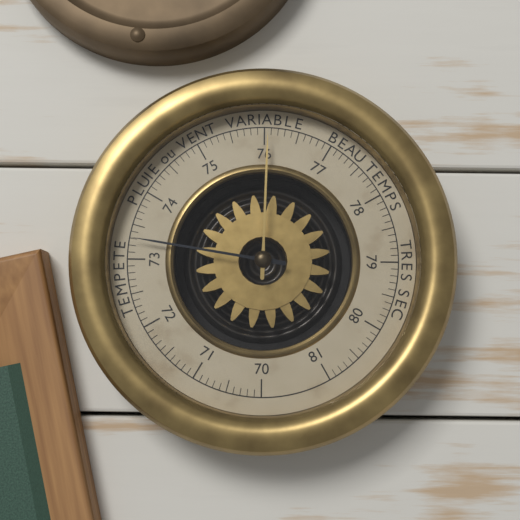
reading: 73.3 (no unit)
